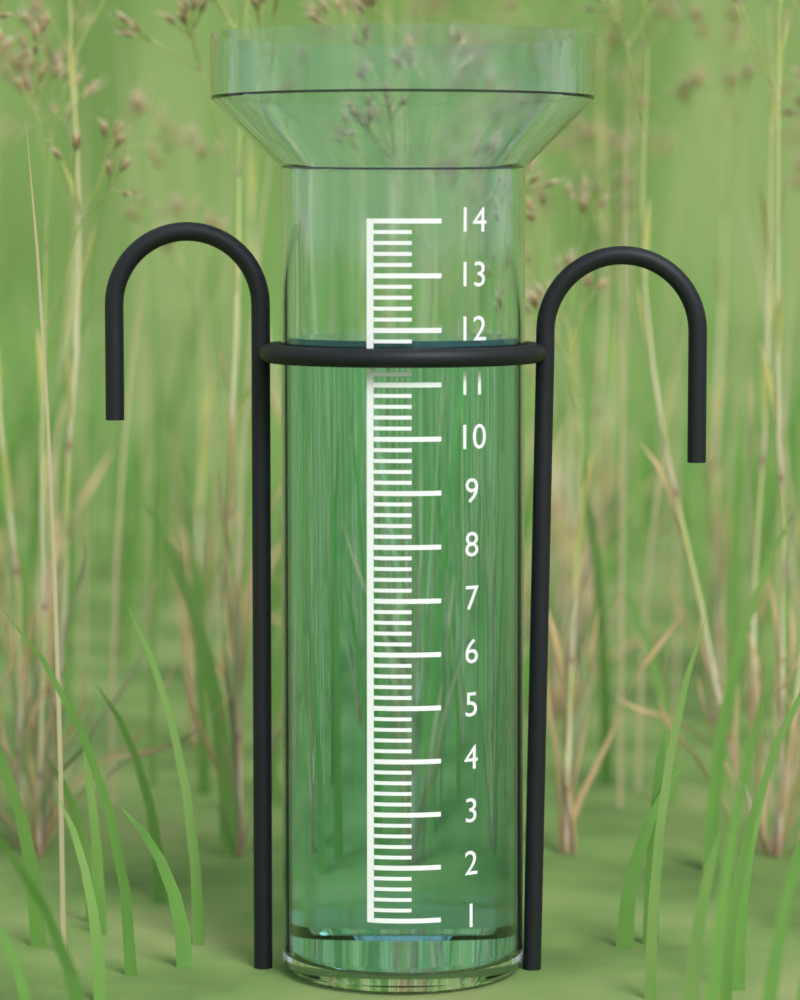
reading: 11.8 (no unit)
